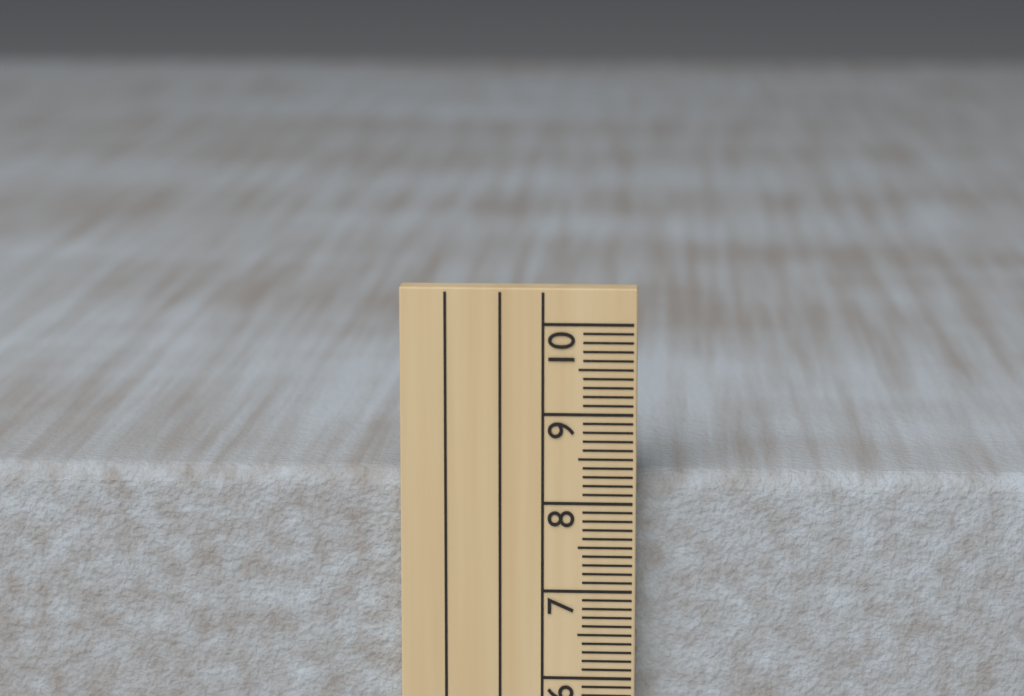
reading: 8.3 cm
